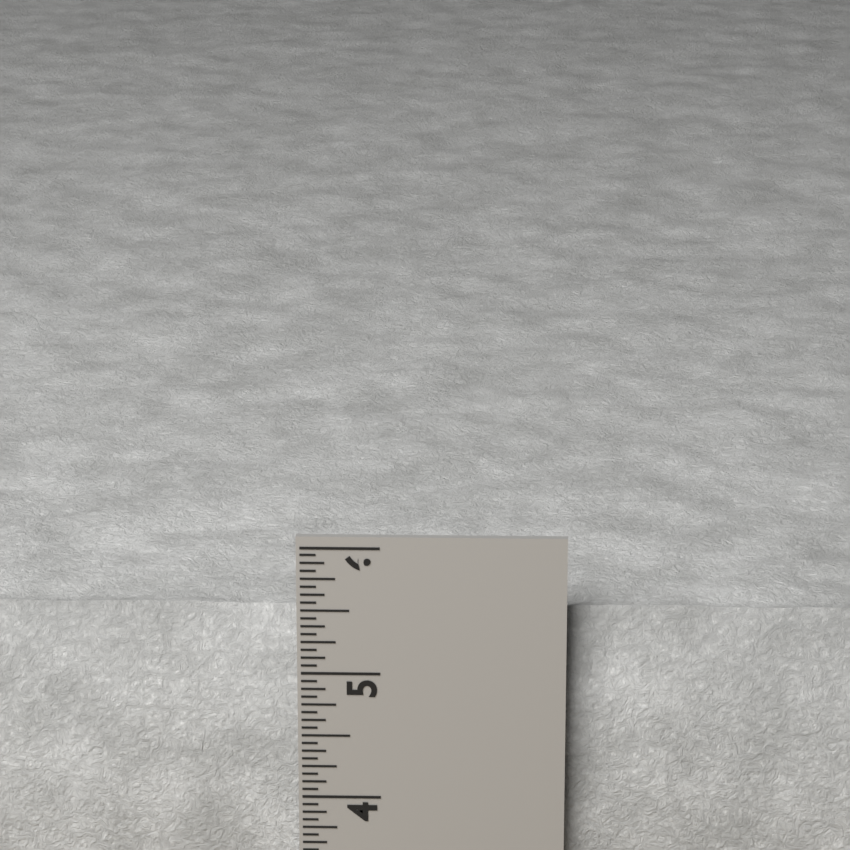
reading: 5.5000 in
